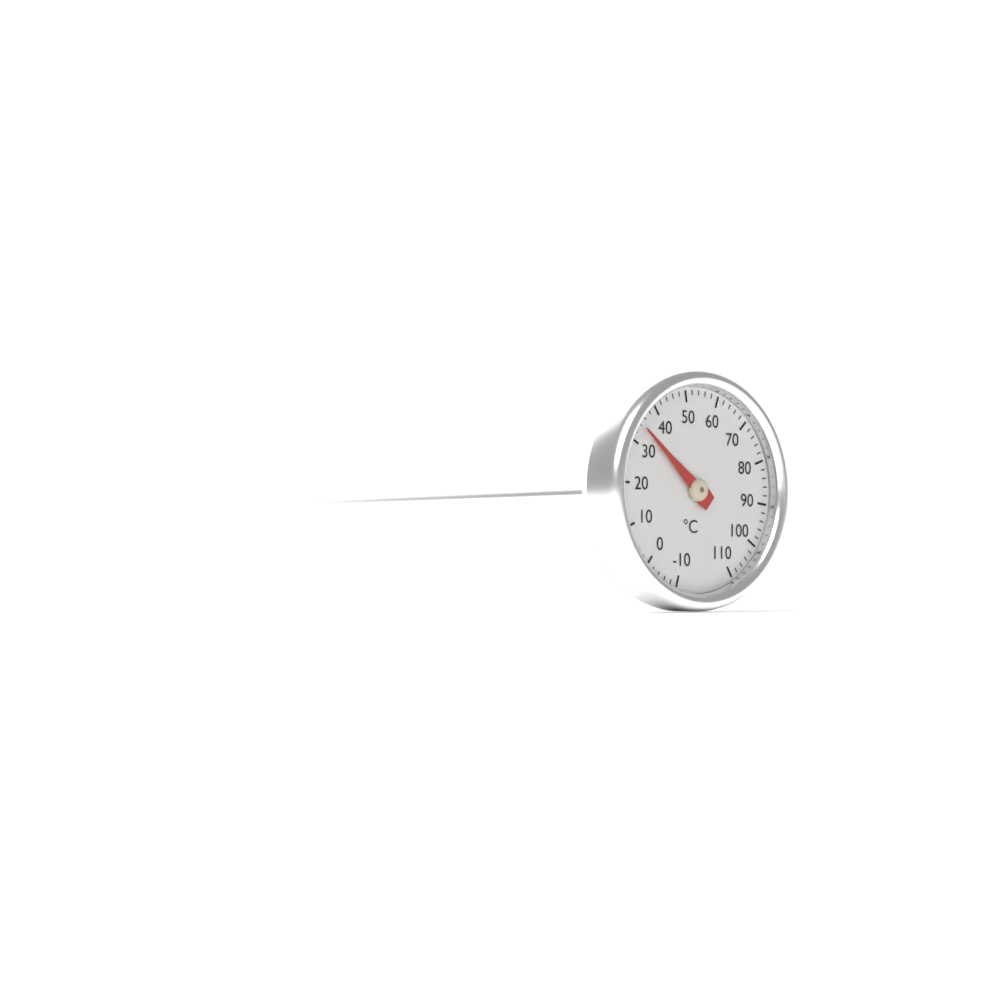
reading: 34 °C
